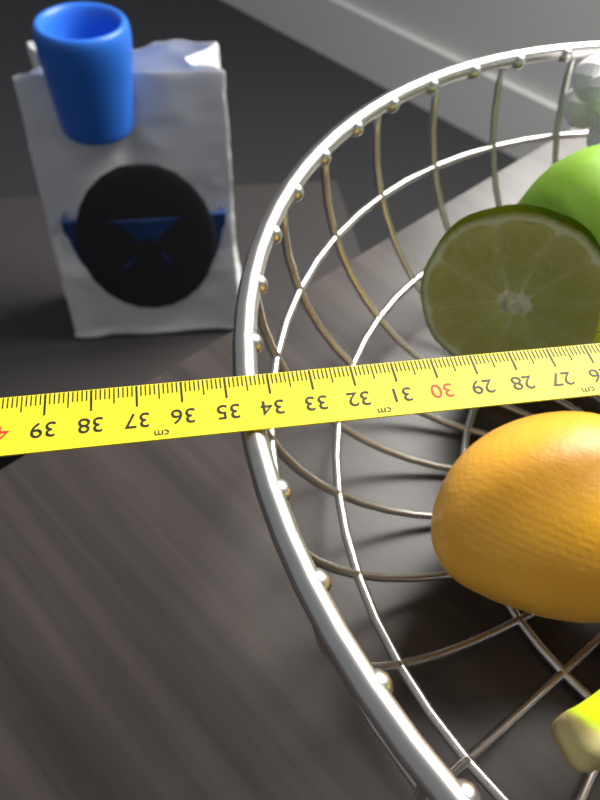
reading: 34.8 cm
